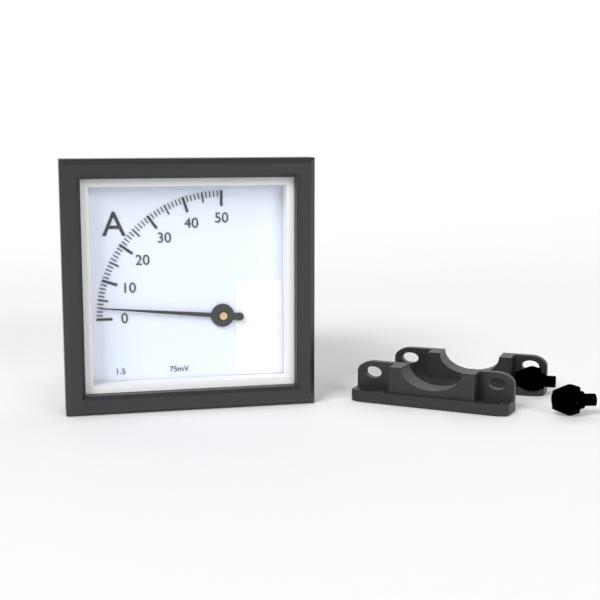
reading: 3 A
